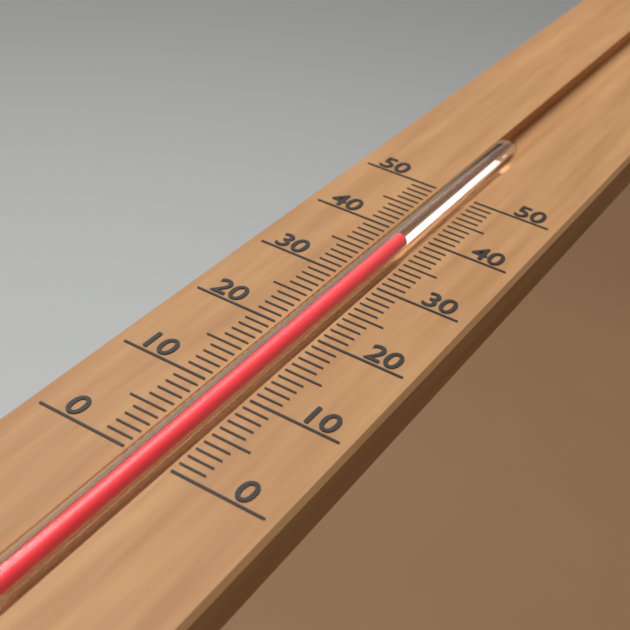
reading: 38 (no unit)
